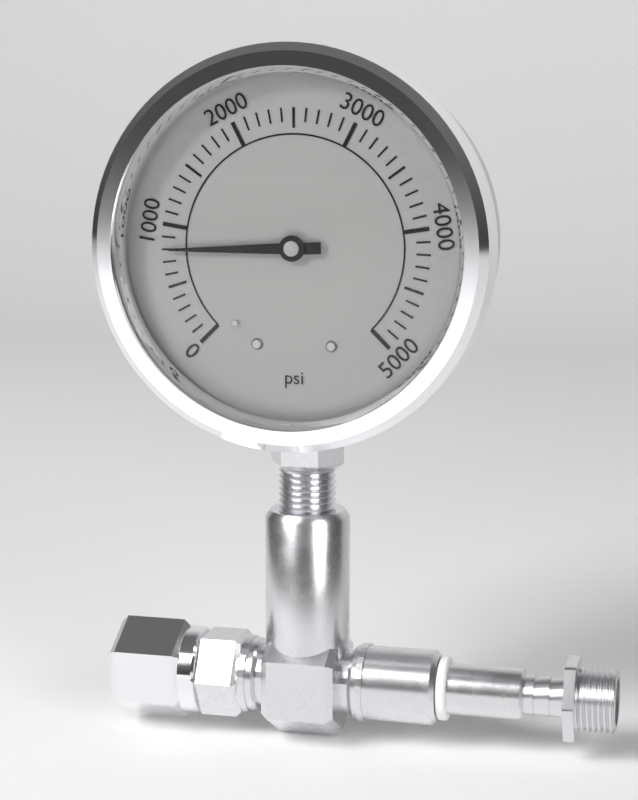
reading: 800 psi
